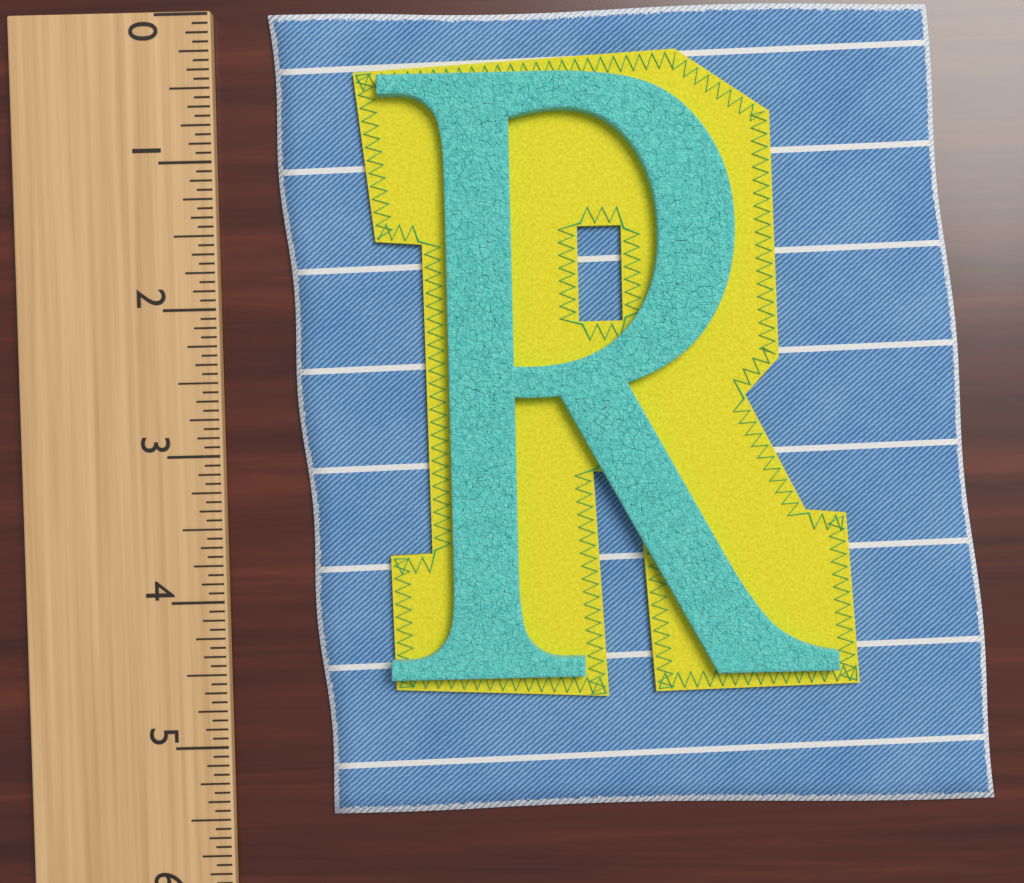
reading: 5.5000 (no unit)
